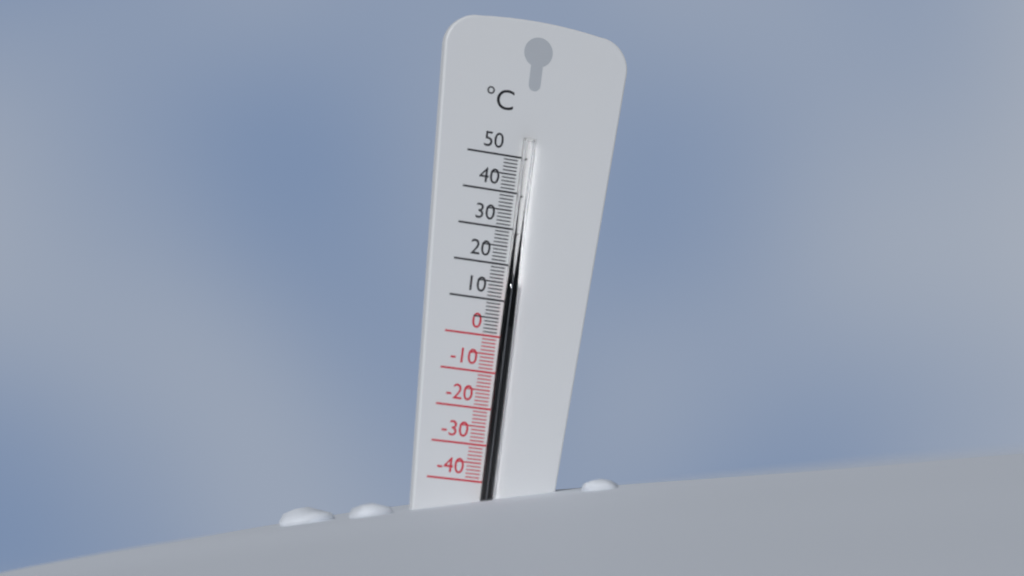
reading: 16 °C
